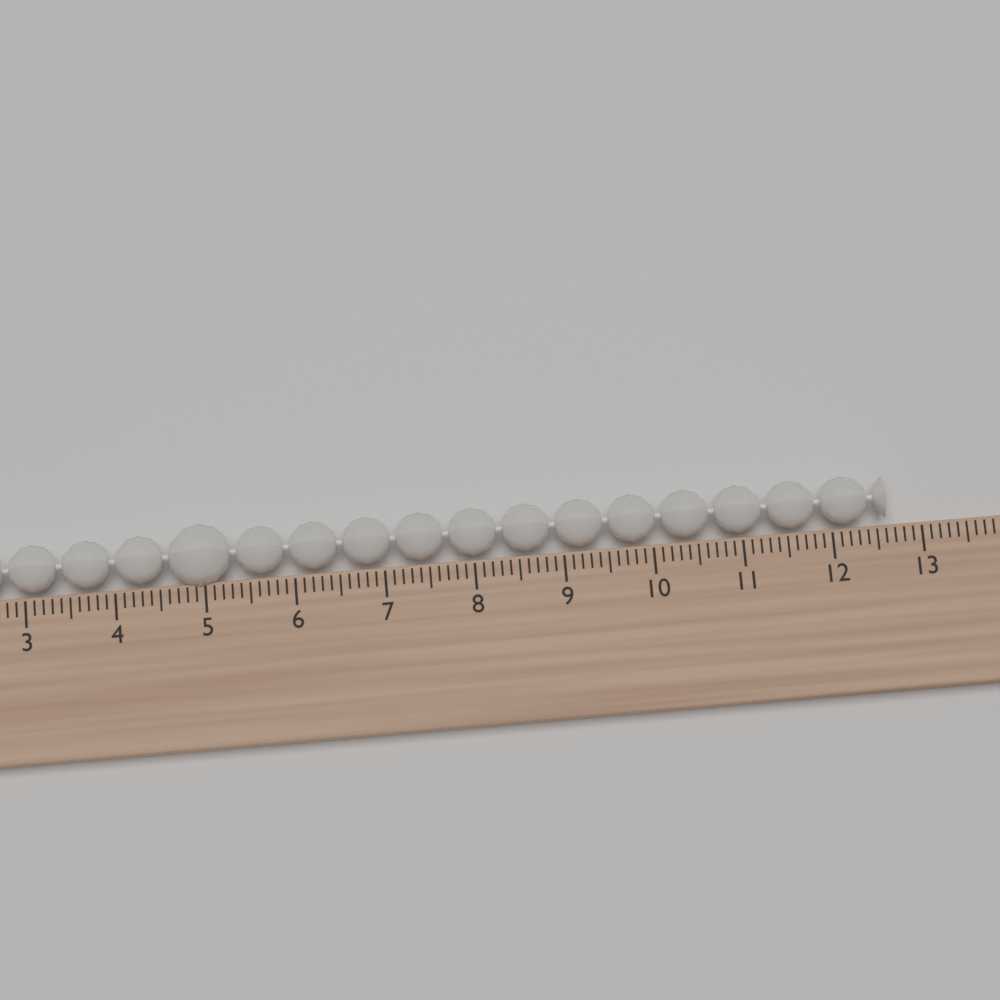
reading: 12.6 (no unit)
